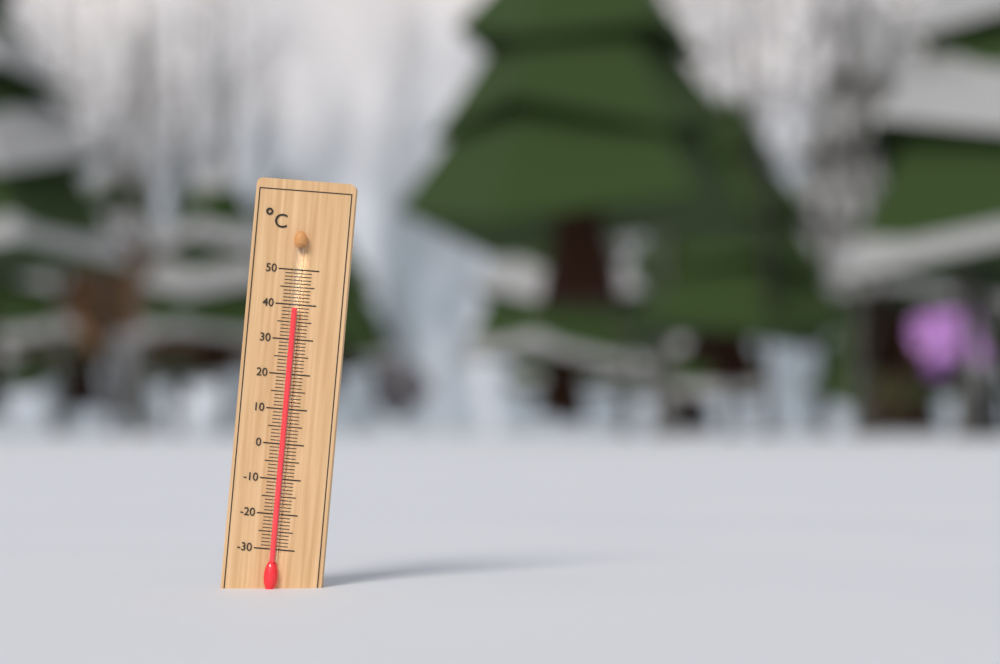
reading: 39 °C
